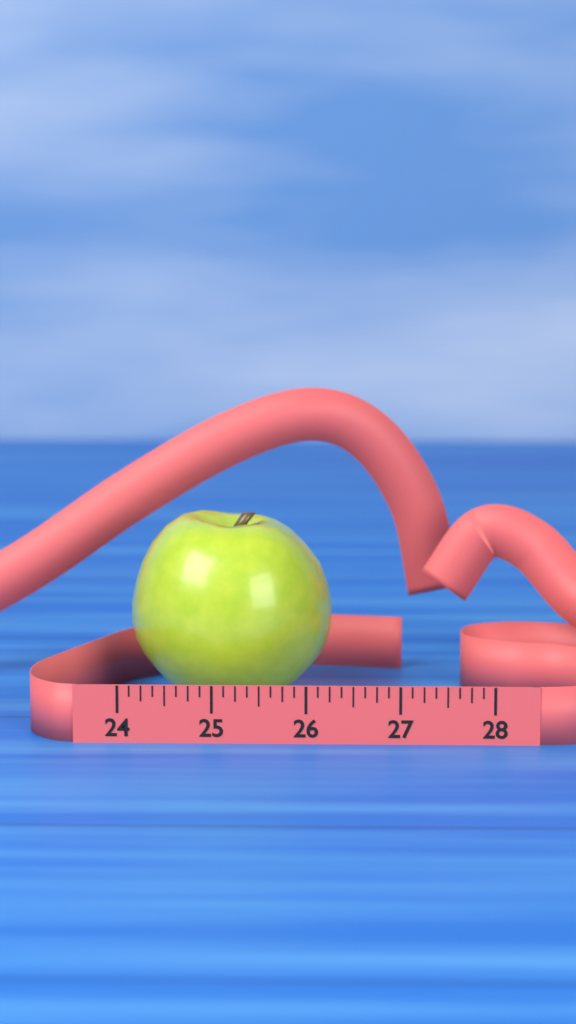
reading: 26.250 (no unit)
